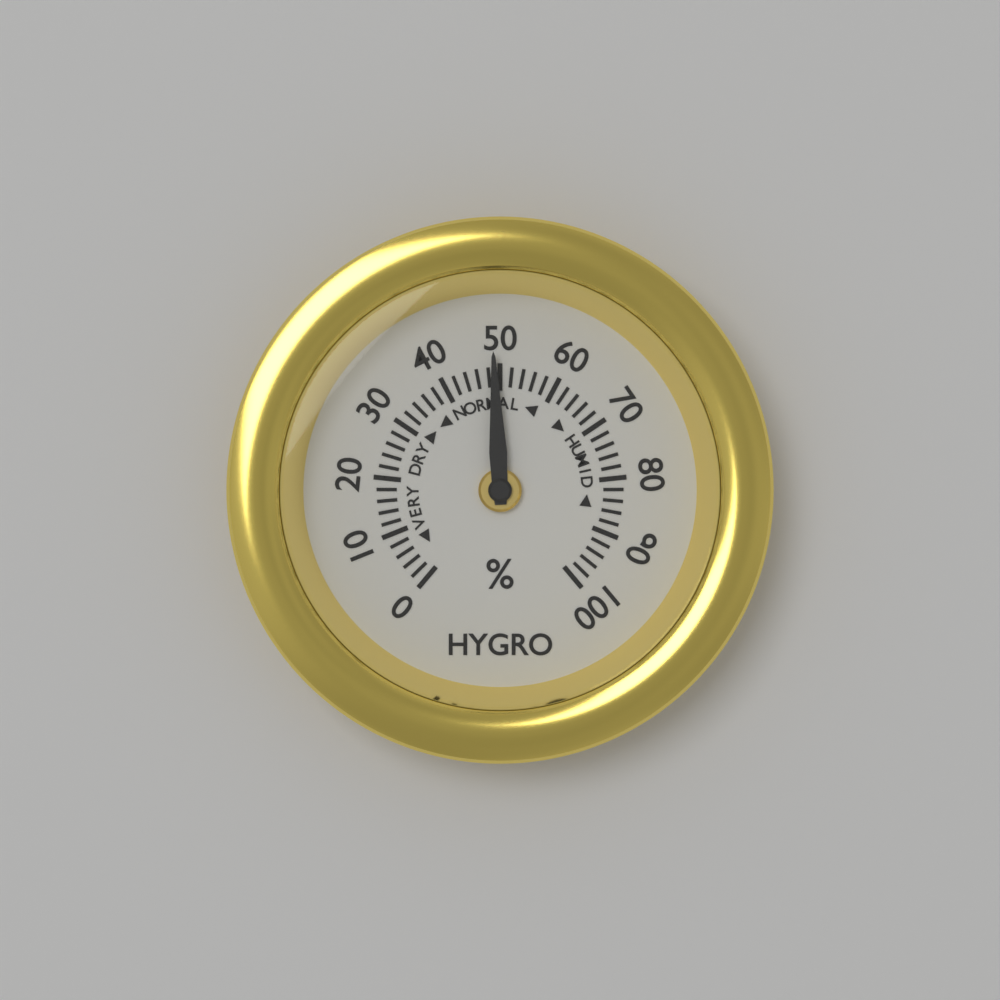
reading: 49 %
